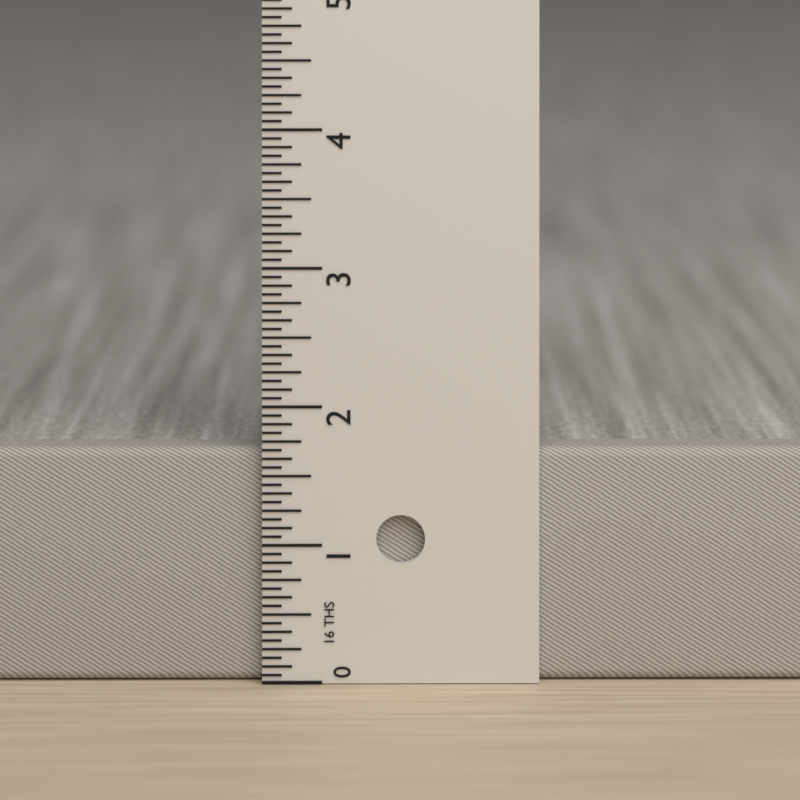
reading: 1.6875 in
